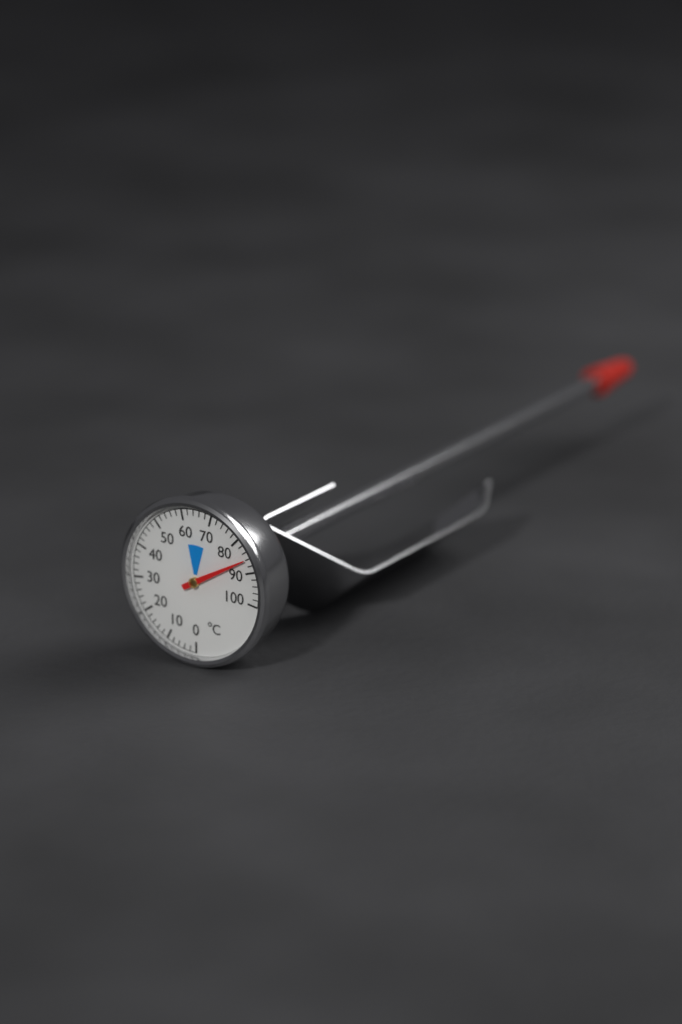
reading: 86 °C
